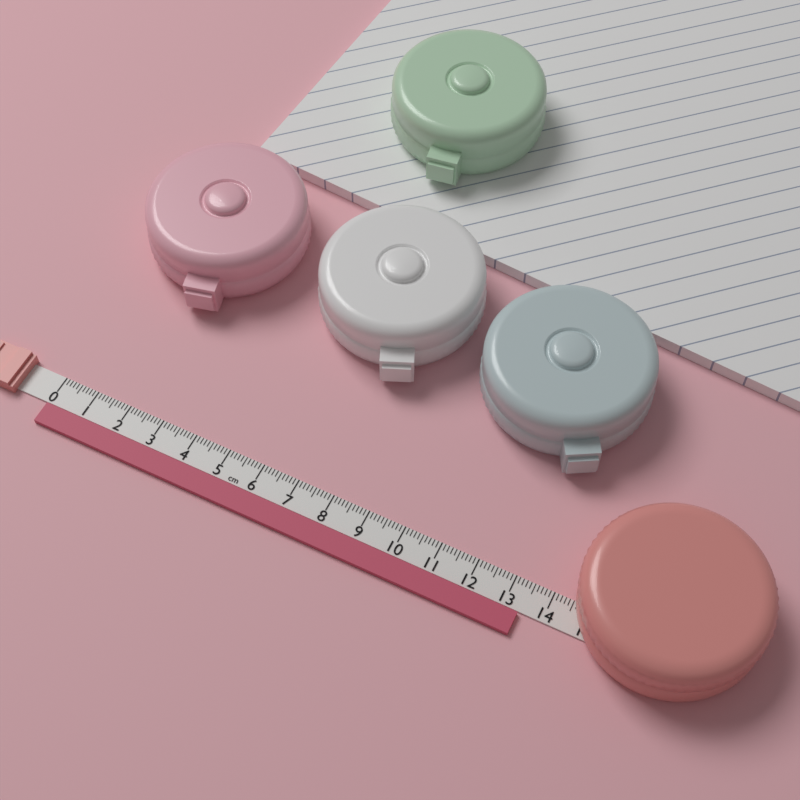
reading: 13.4 cm
